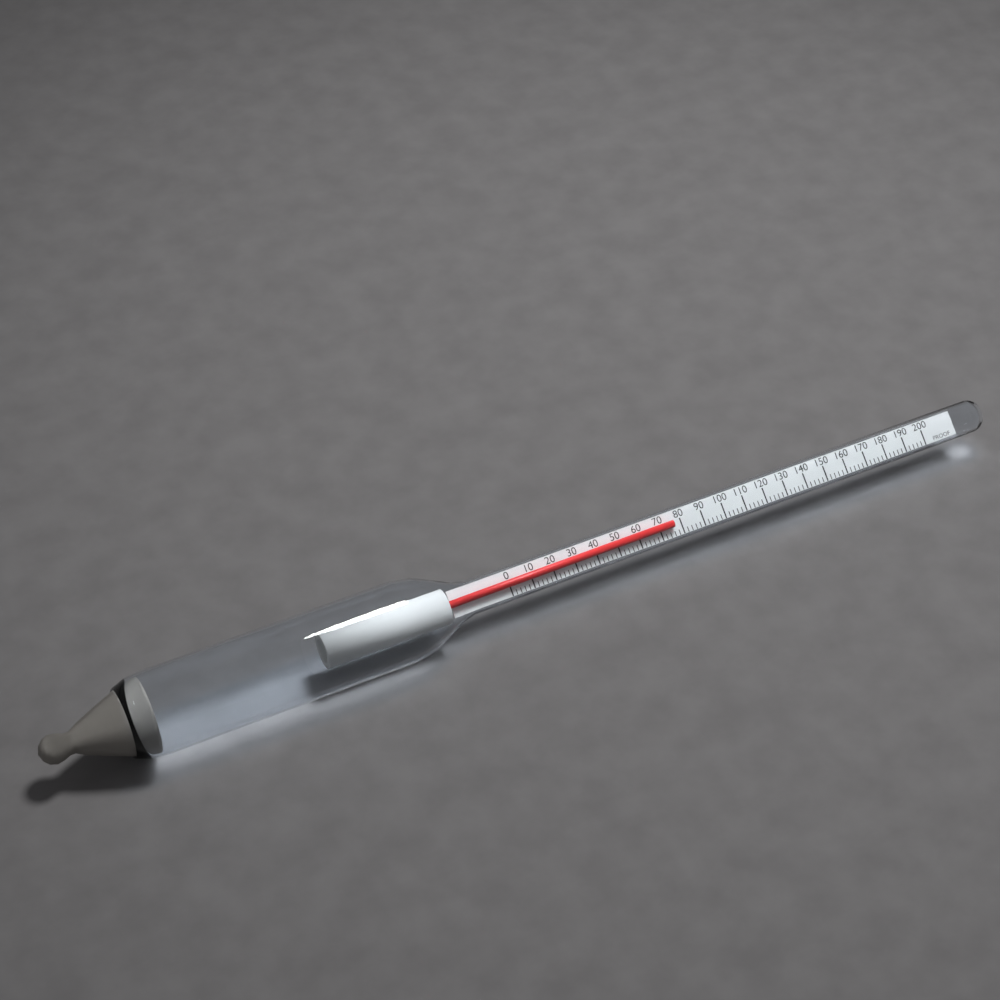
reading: 76 proof
